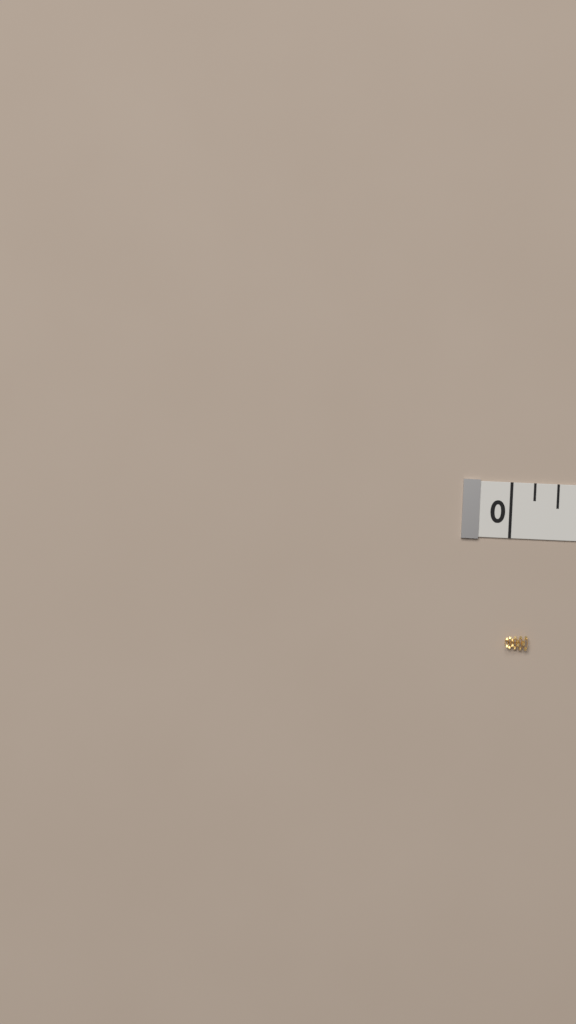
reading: 0.125 in
